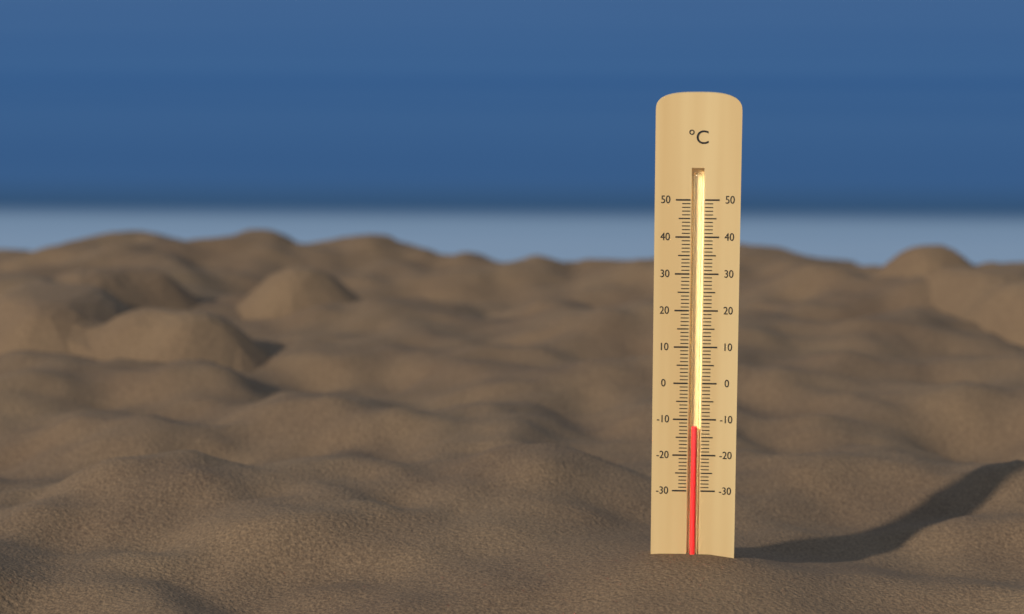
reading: -12 °C
